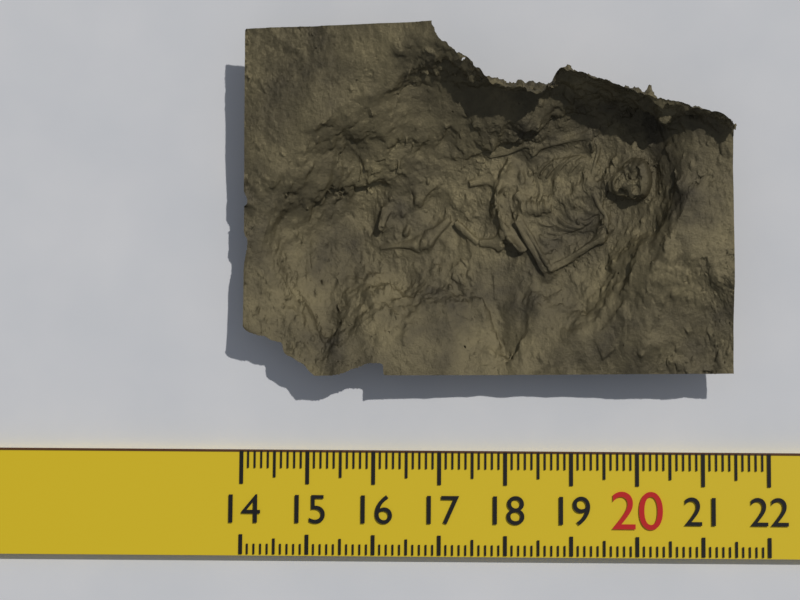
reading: 21.4 (no unit)
